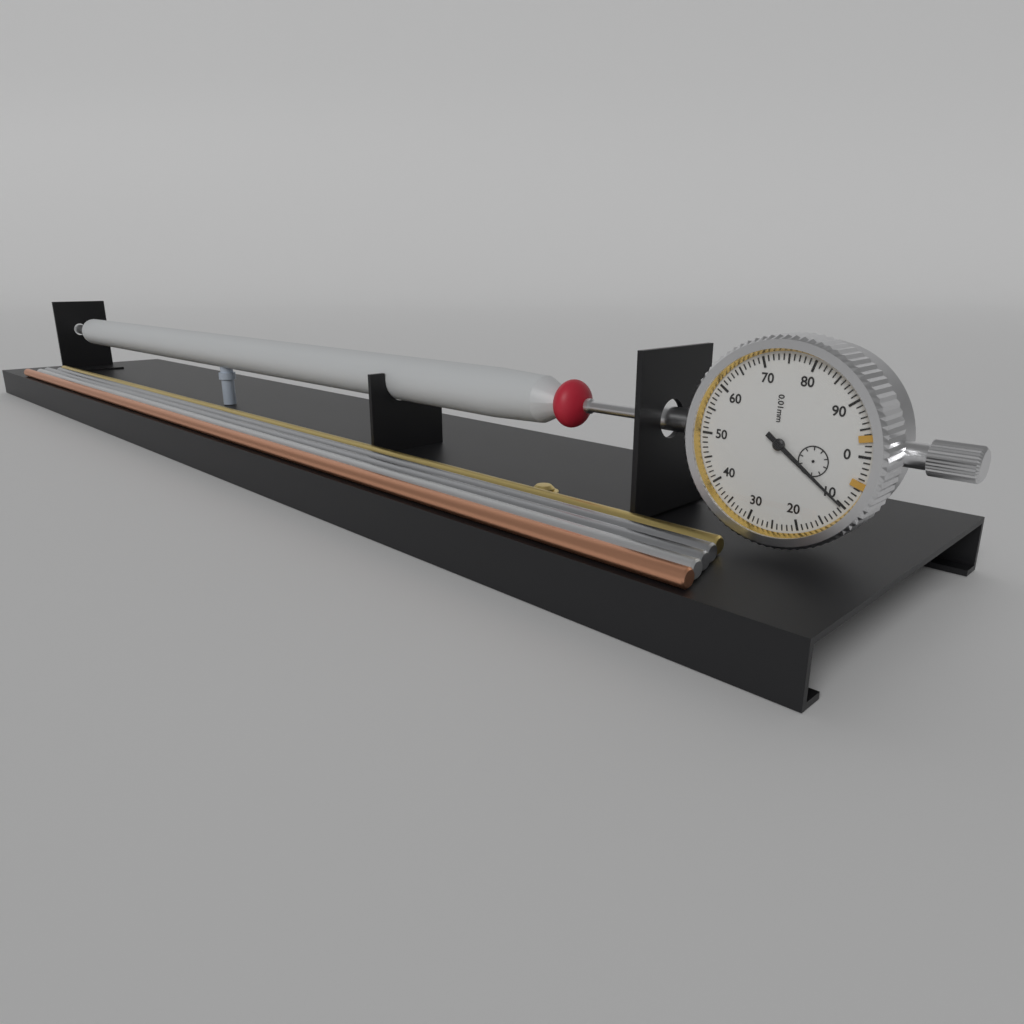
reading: 0.10 mm
